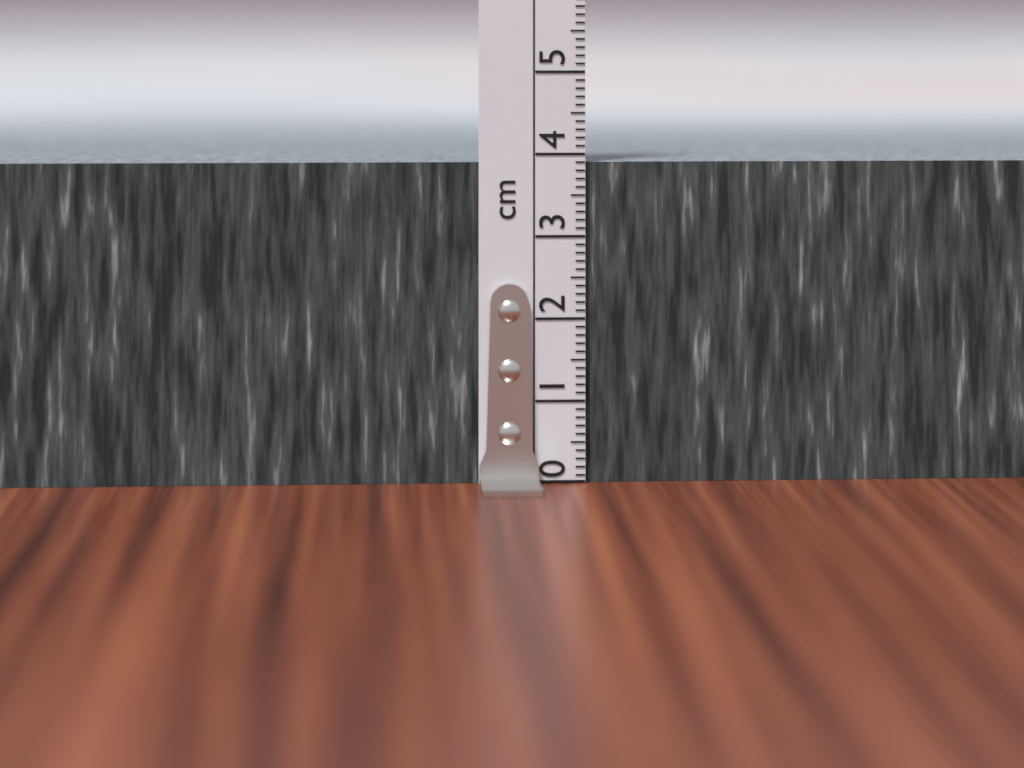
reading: 3.9 cm
